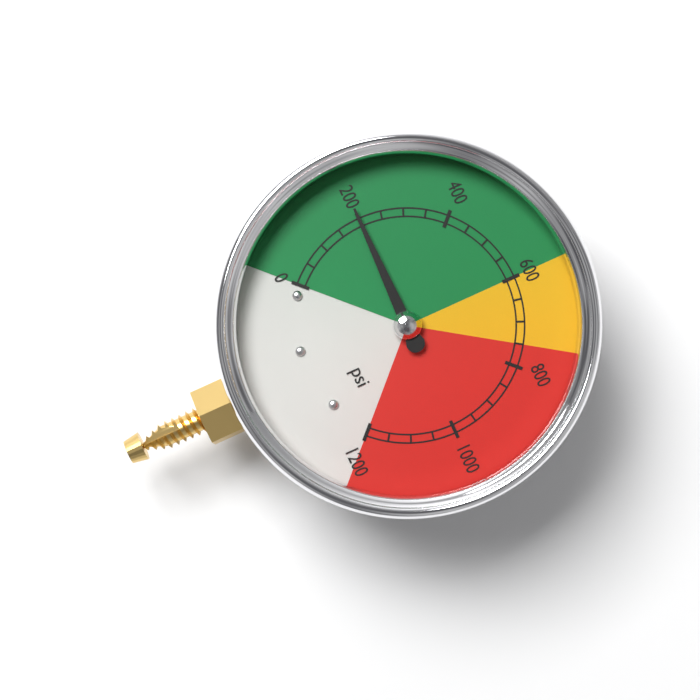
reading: 200 psi
